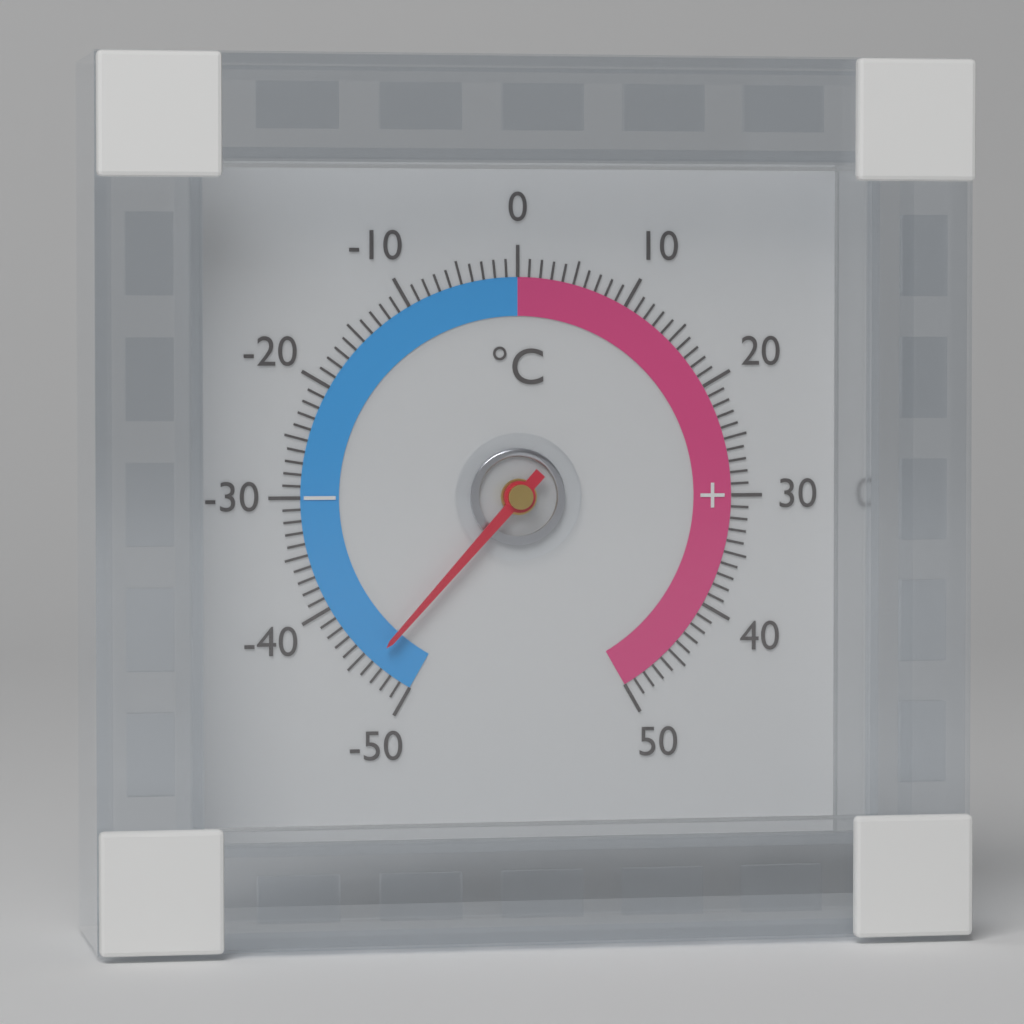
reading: -46 °C
